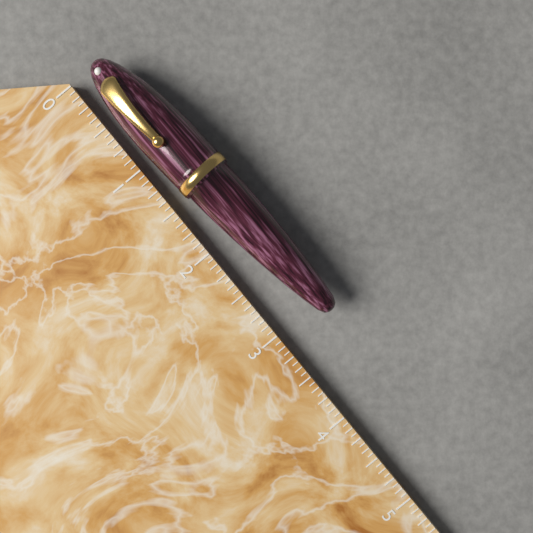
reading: 3.1250 (no unit)
